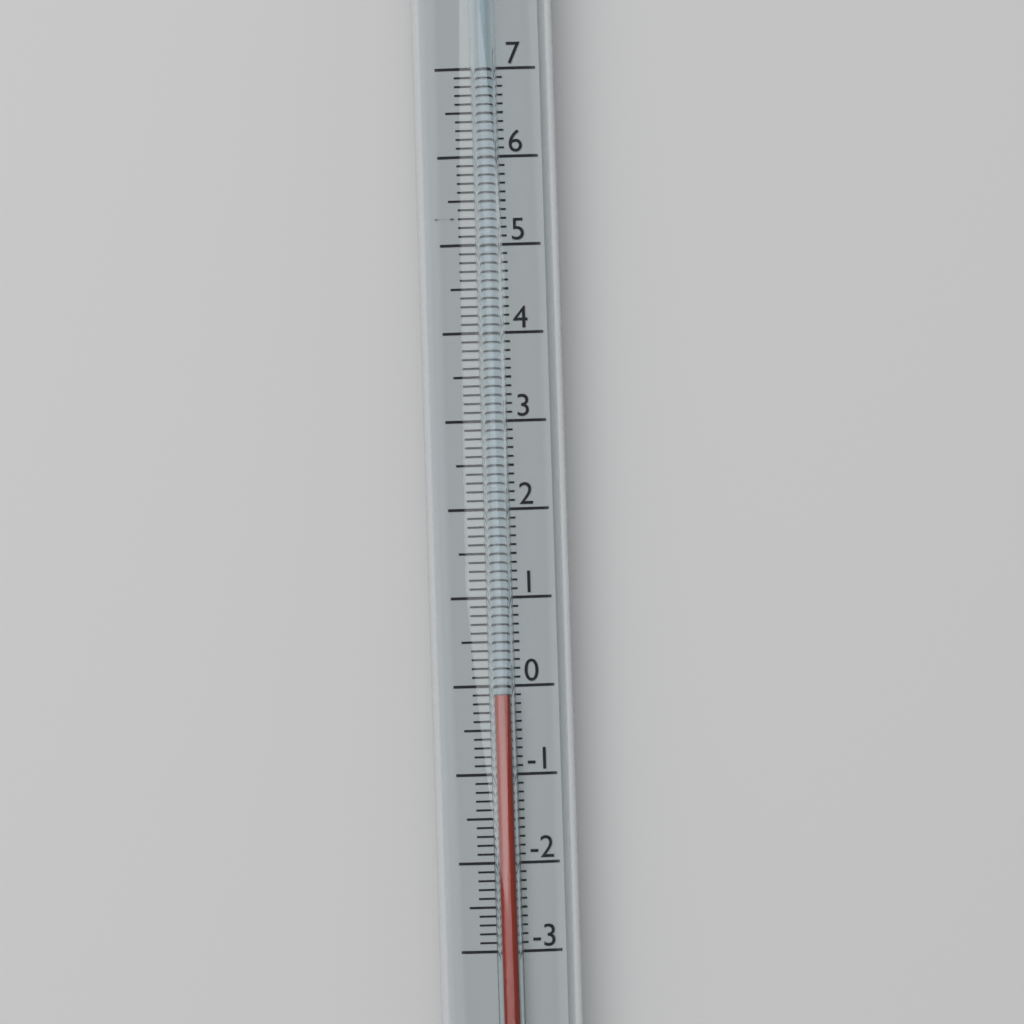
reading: -0.1 (no unit)
